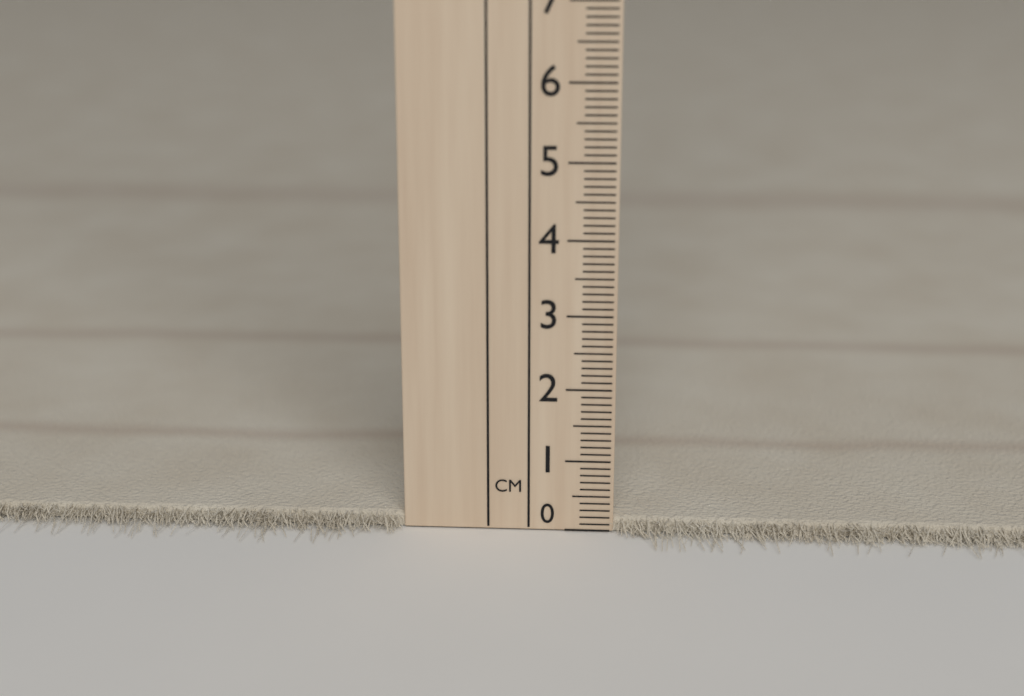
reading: 0.2 cm
